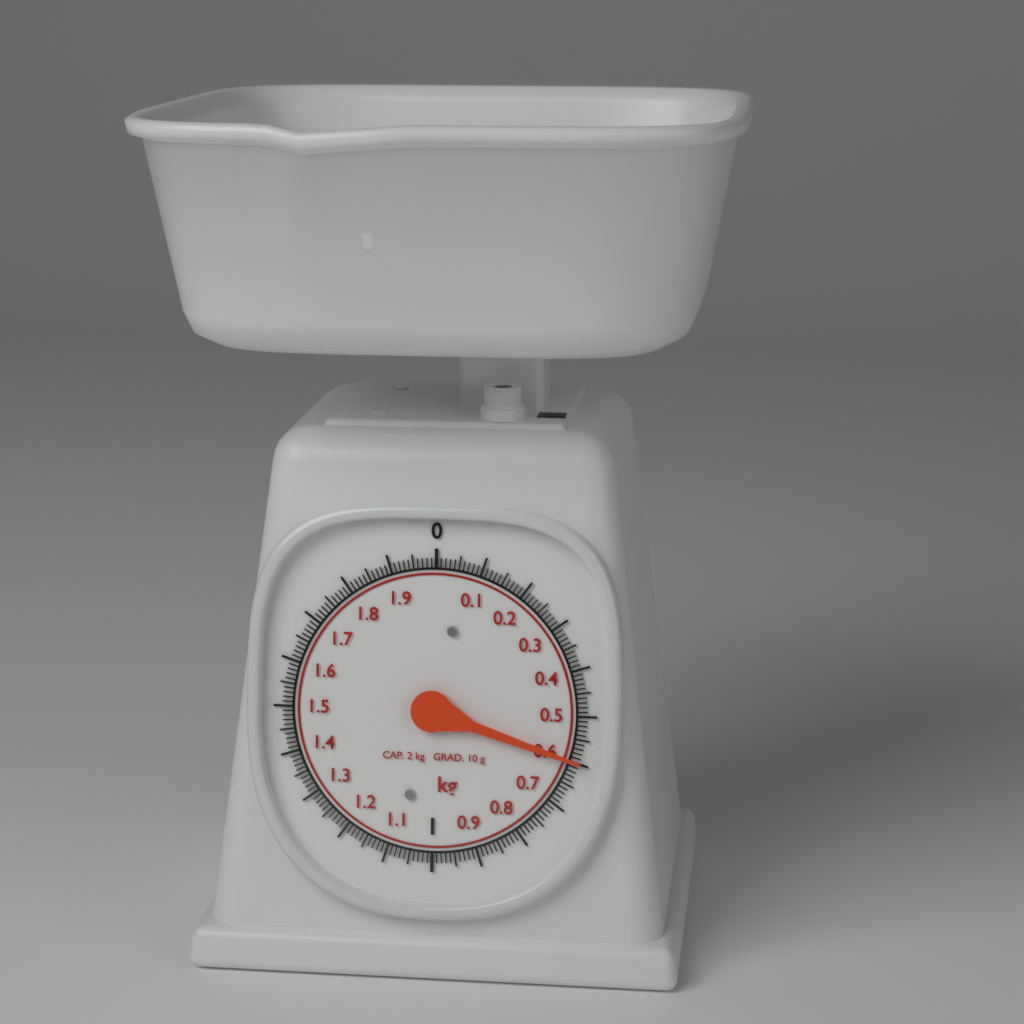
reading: 0.60 kg
